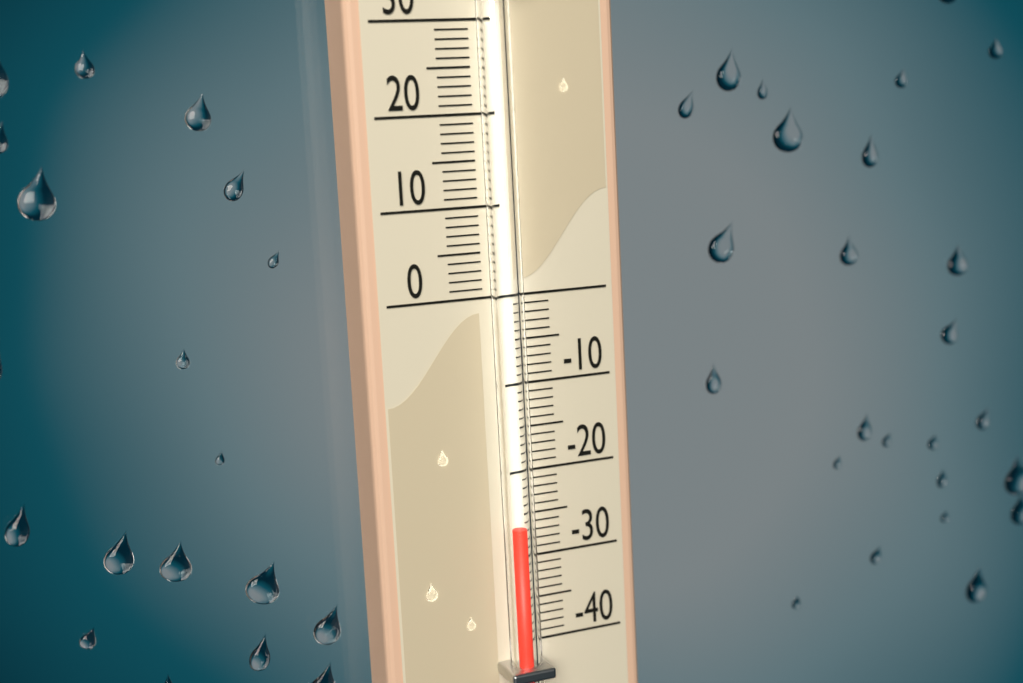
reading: -26 (no unit)
